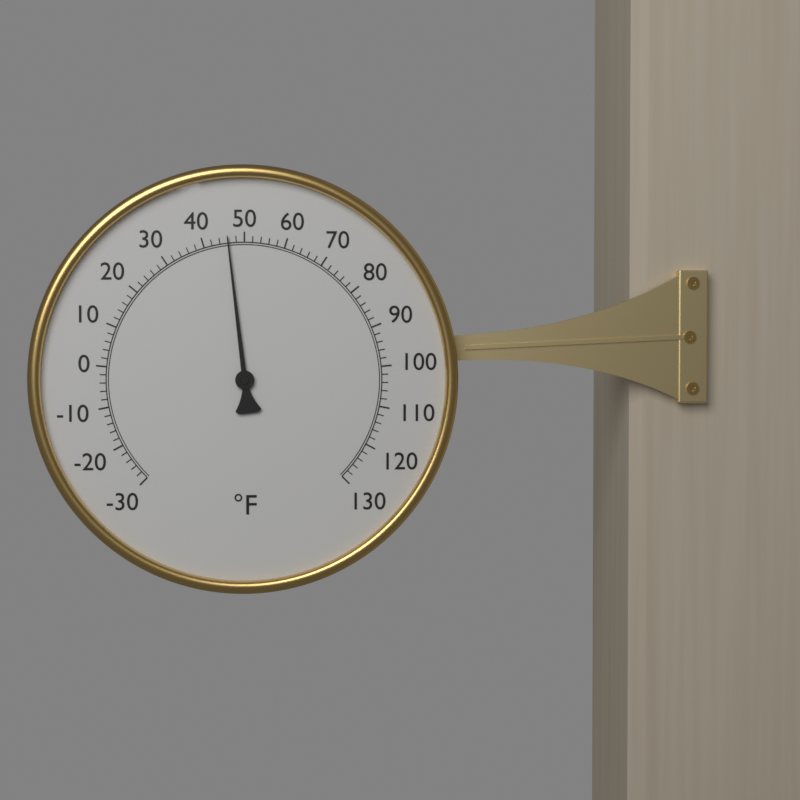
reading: 46 °F
